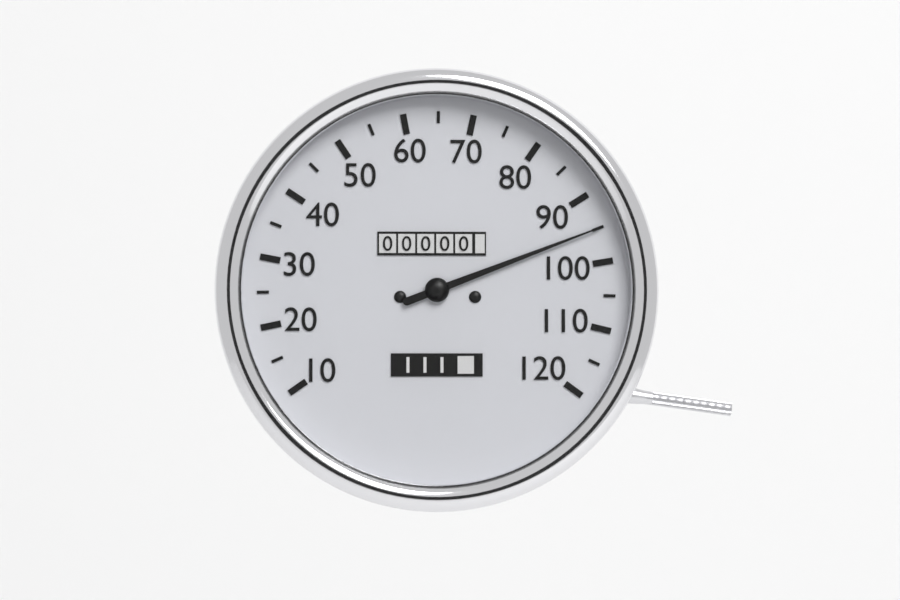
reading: 95 (no unit)
